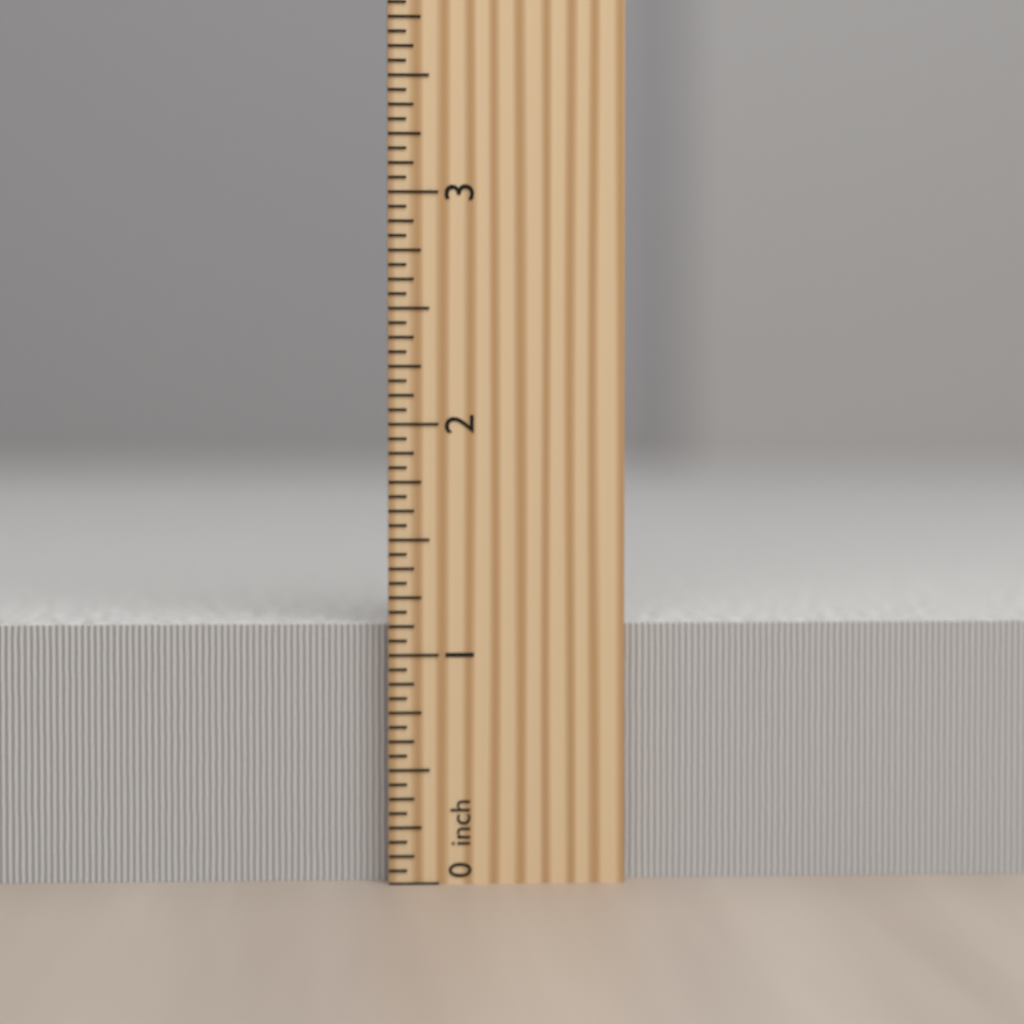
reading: 1.1250 inch
